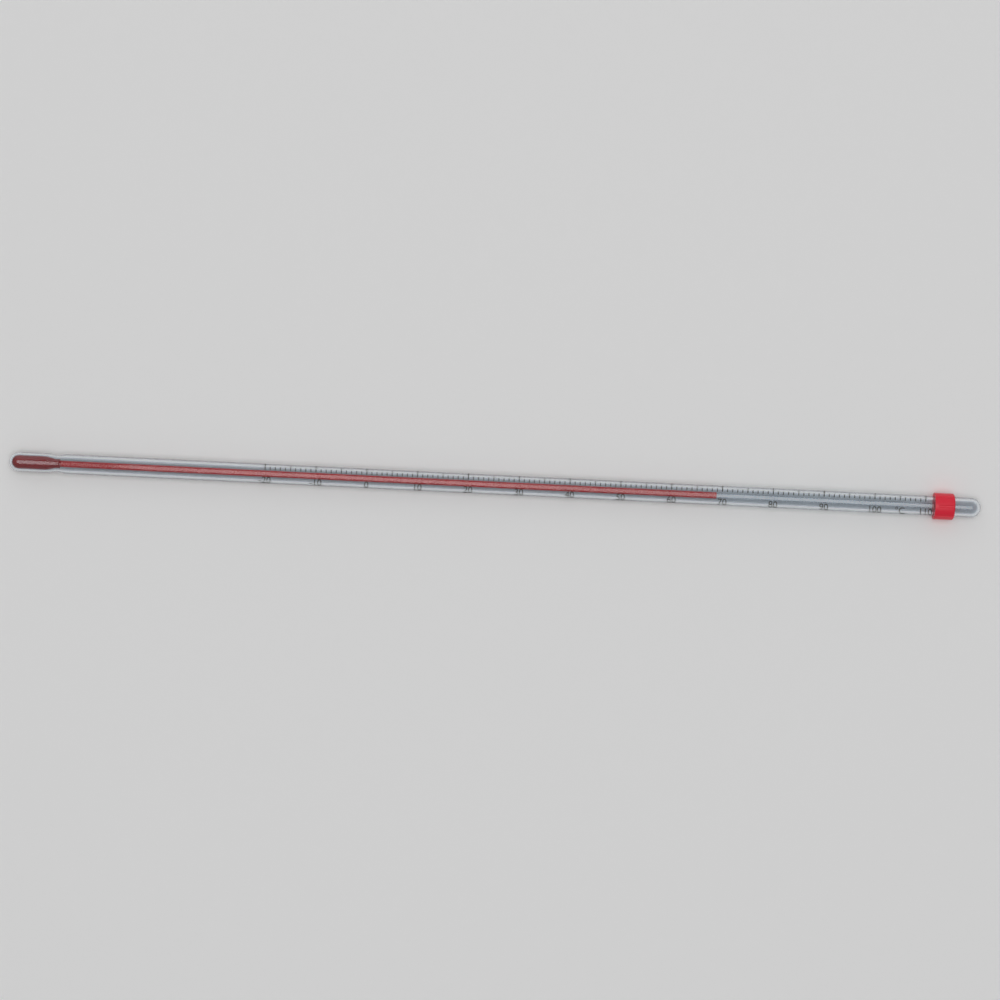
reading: 69 °C
